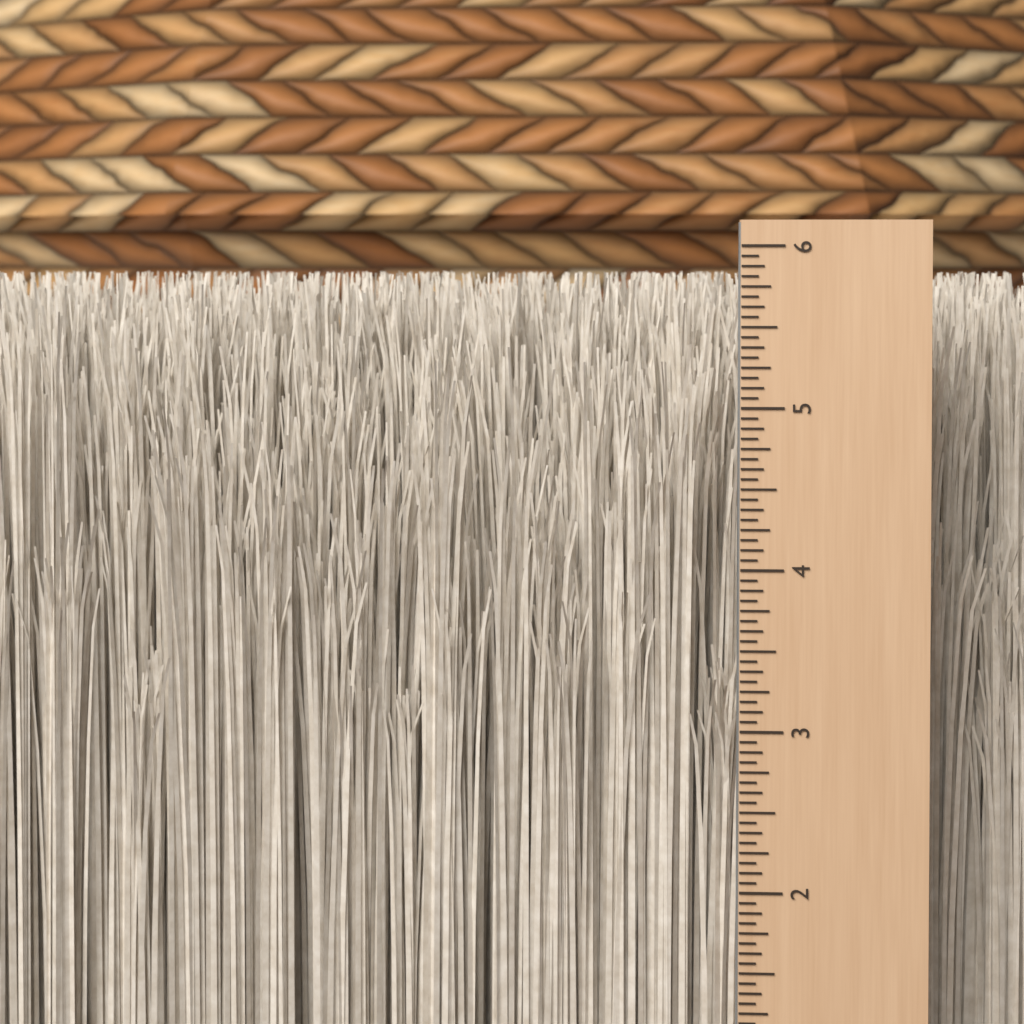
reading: 5.8125 in
